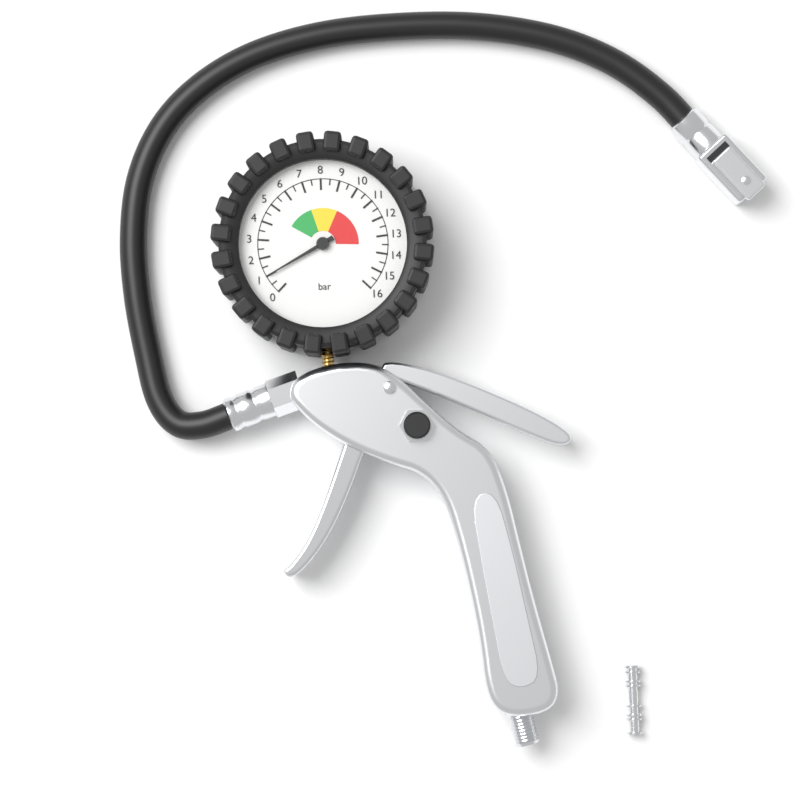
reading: 1.0 bar
